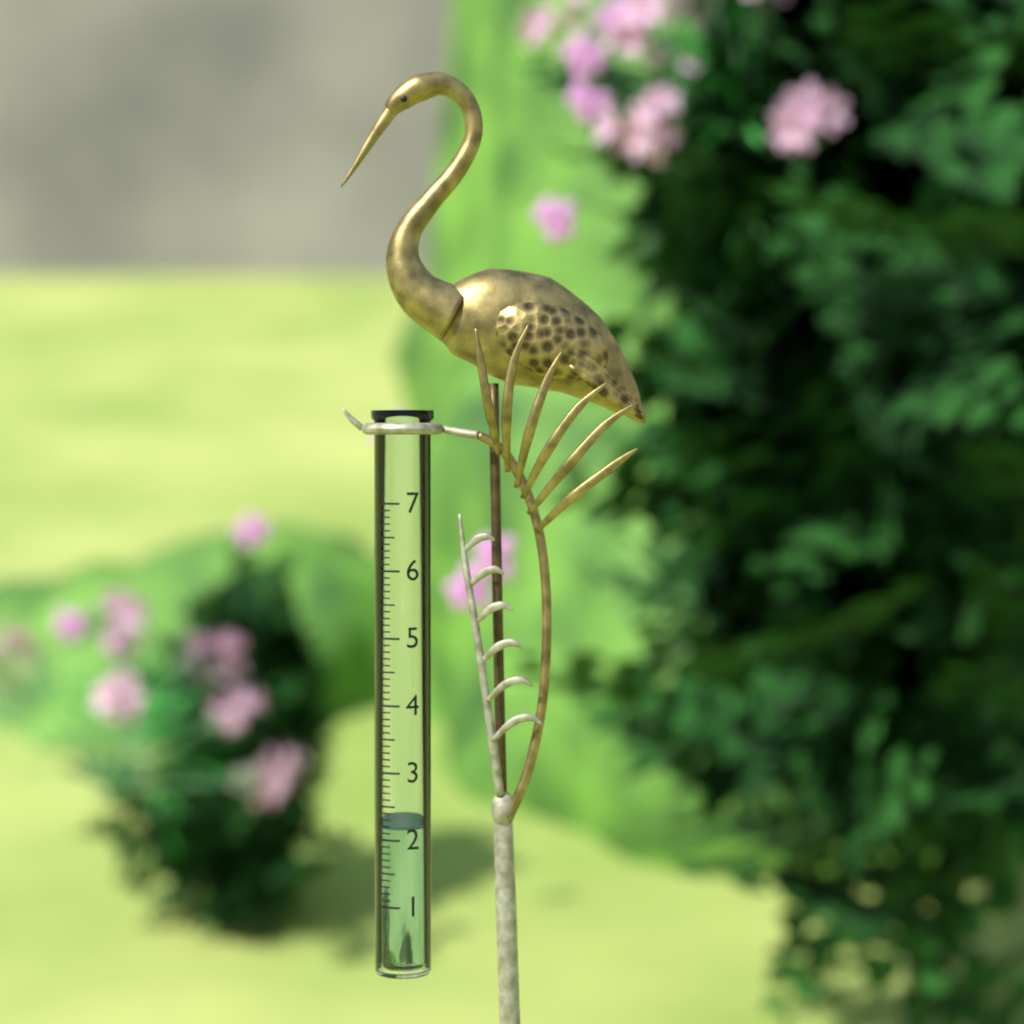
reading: 2.2 (no unit)
